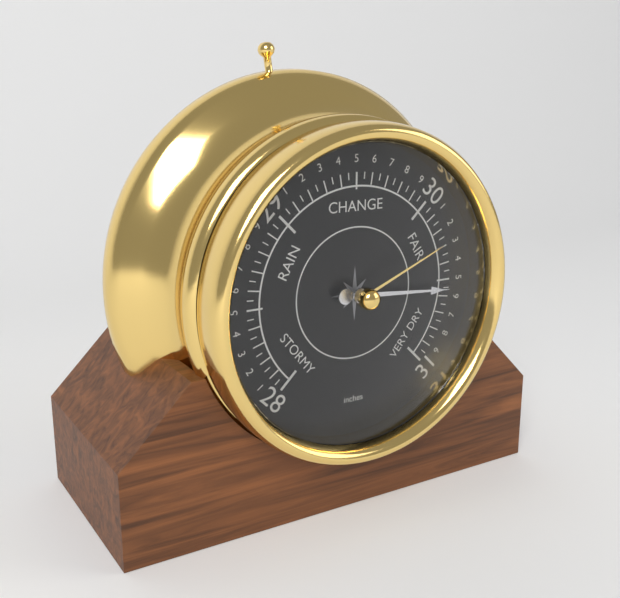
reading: 30.55 inches
